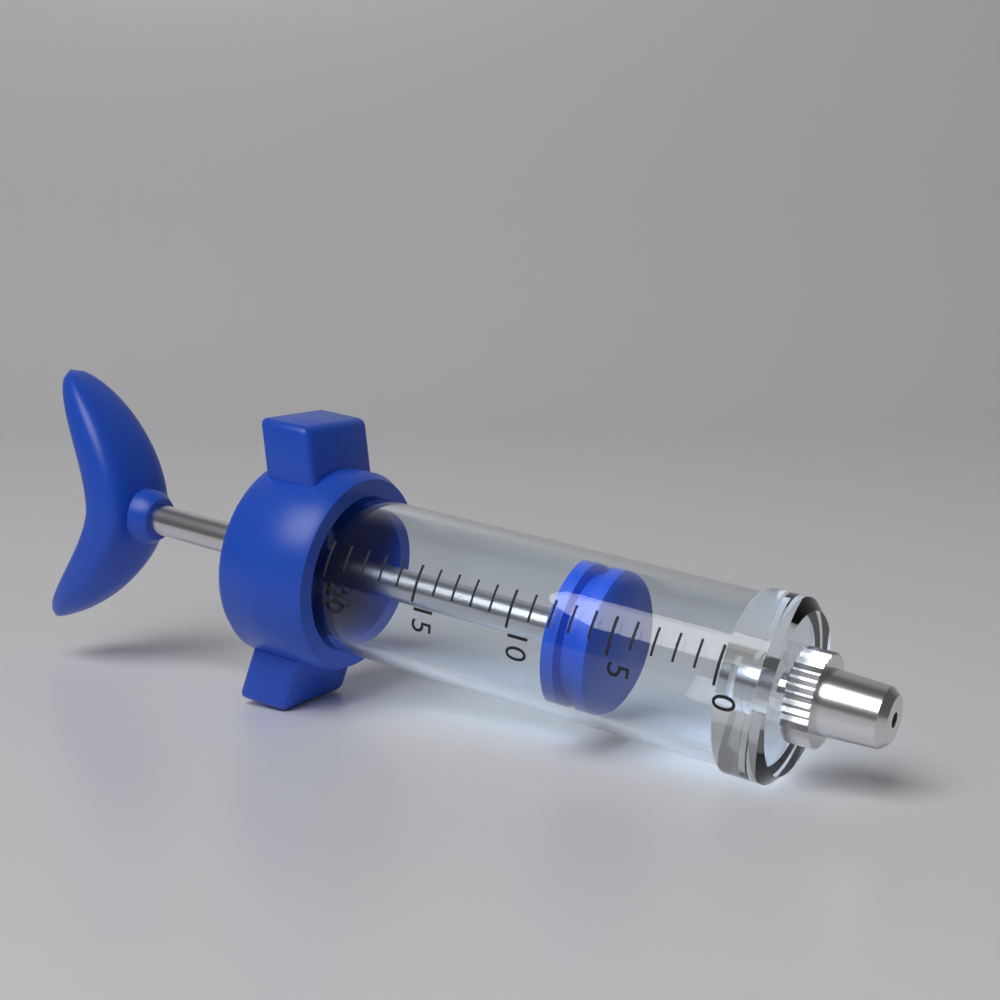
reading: 6 (no unit)
